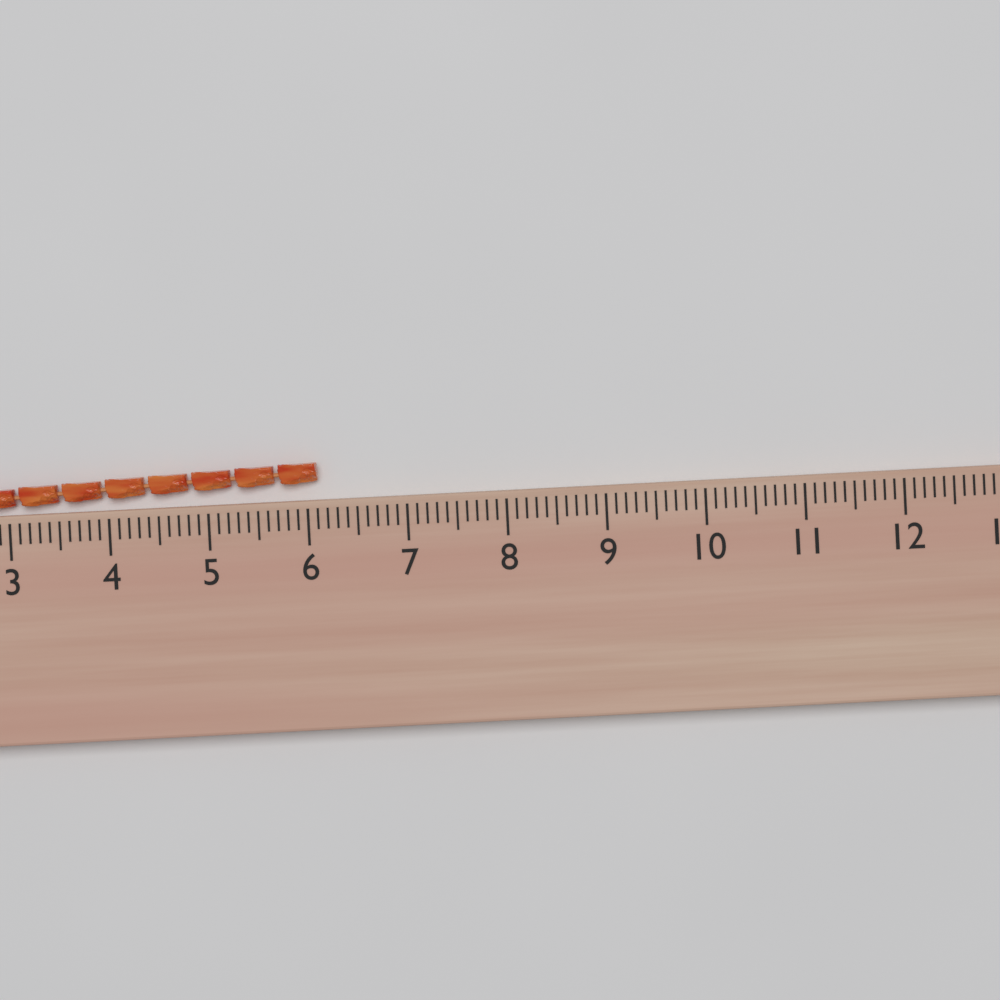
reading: 6.1 (no unit)
